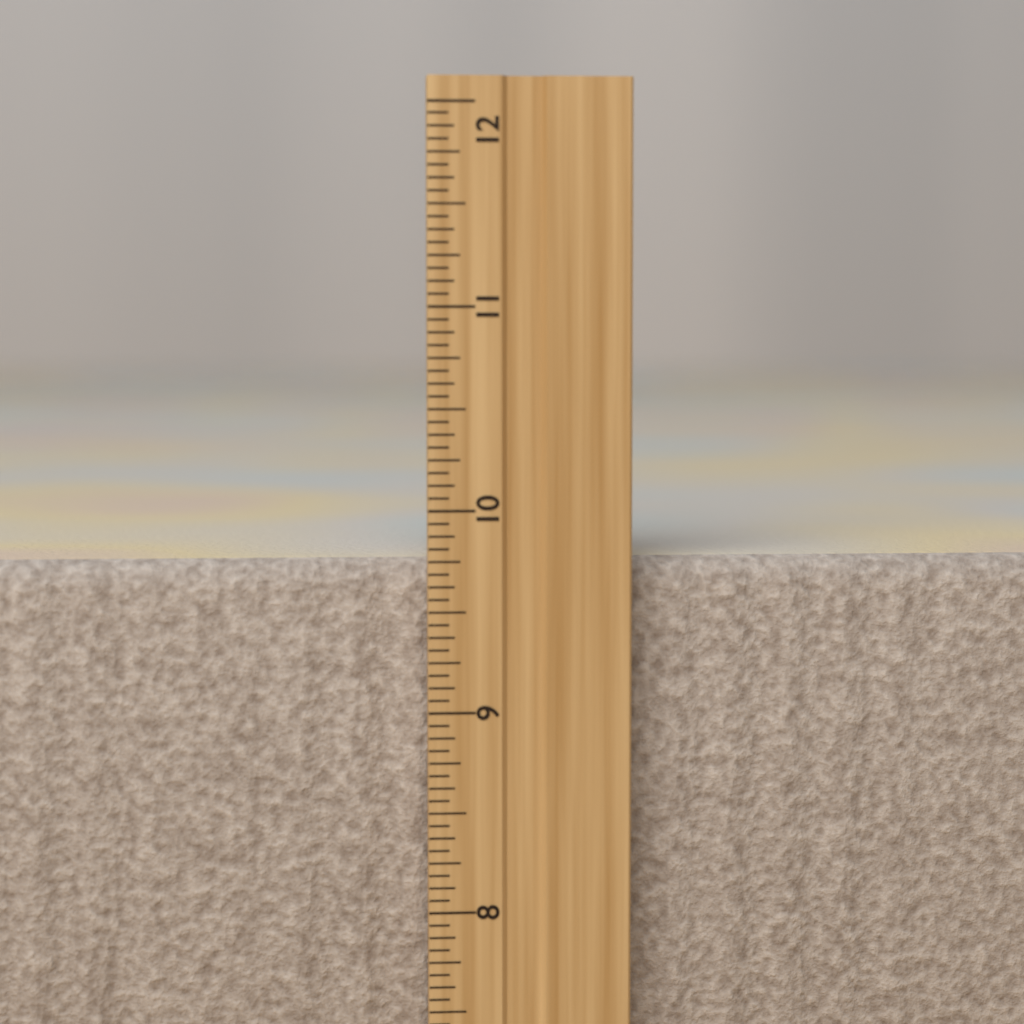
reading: 9.7500 inch
